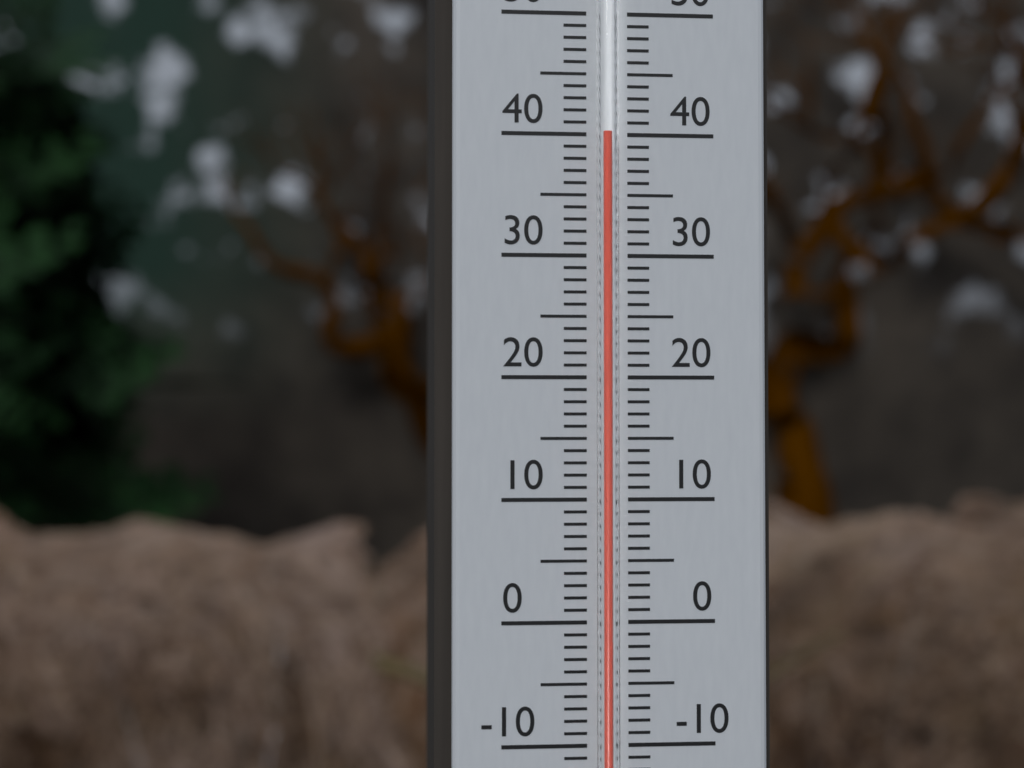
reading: 40 °C
